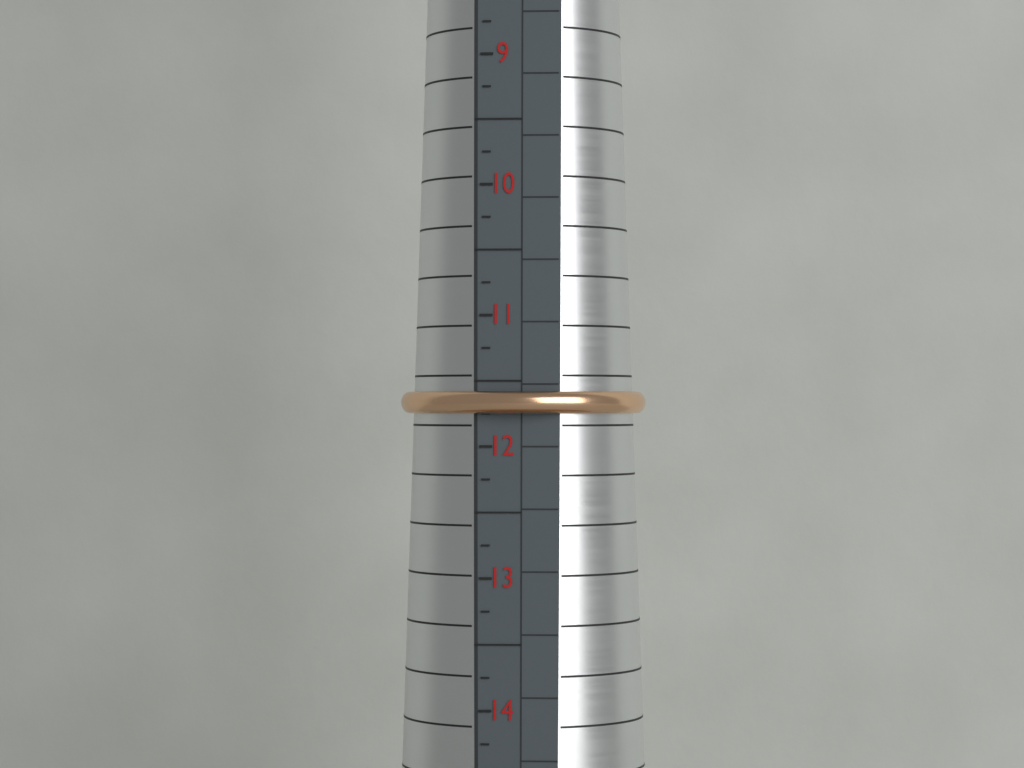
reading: 11.75 (no unit)
